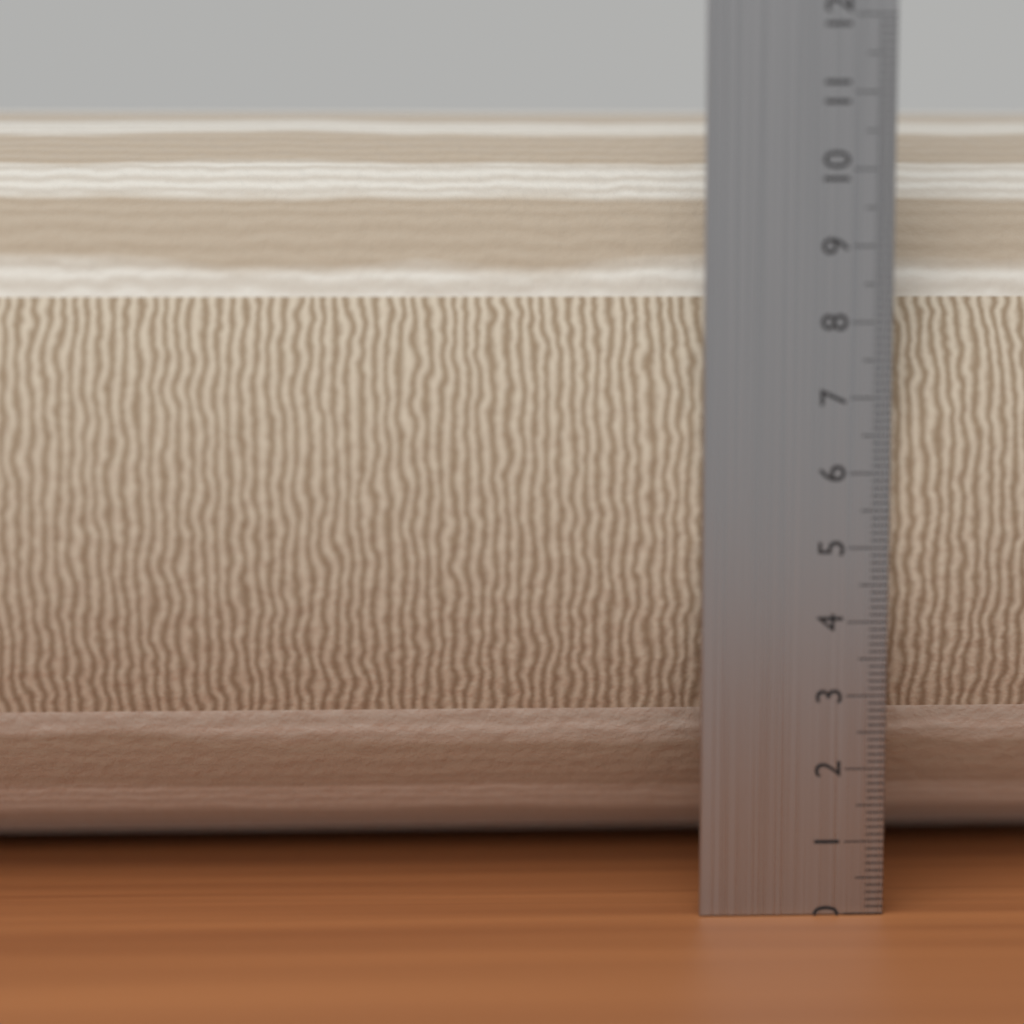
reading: 11.0 cm
